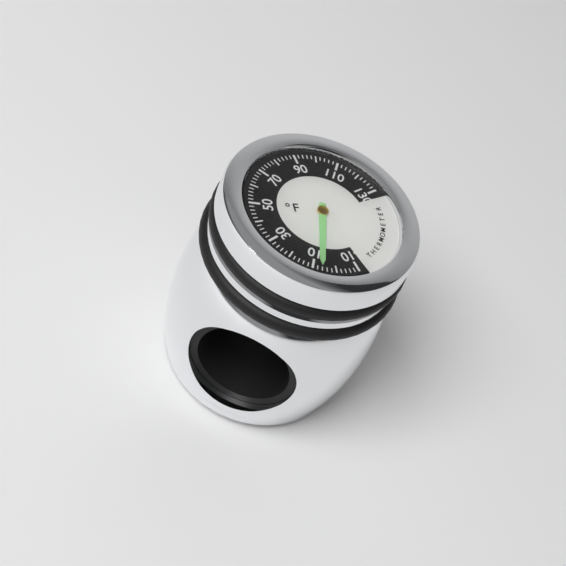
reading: 6 °F
